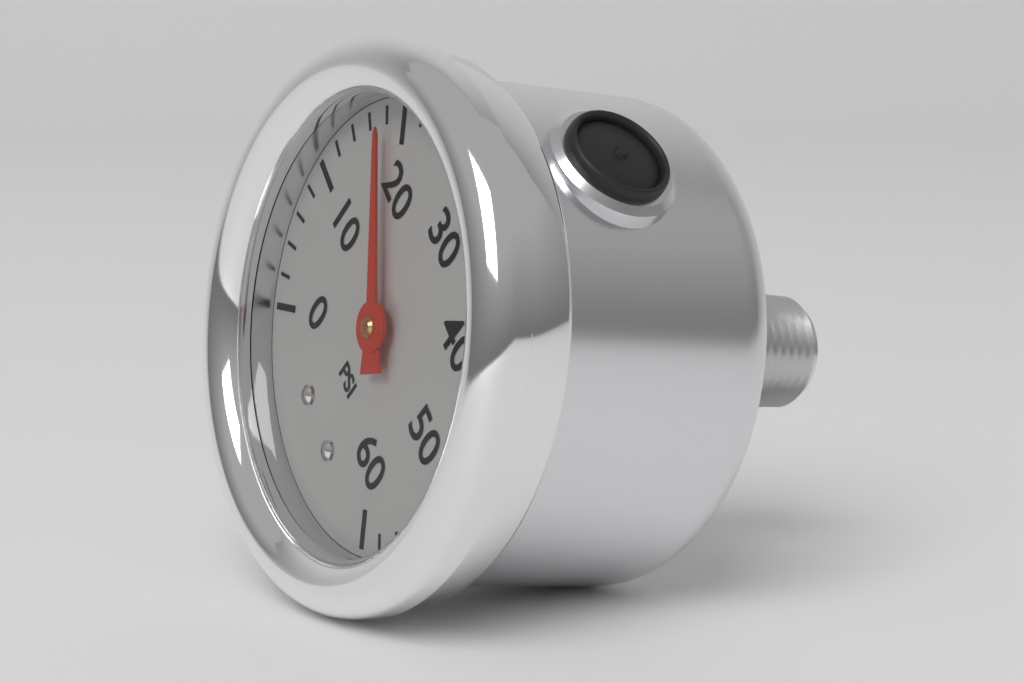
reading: 18 psi
